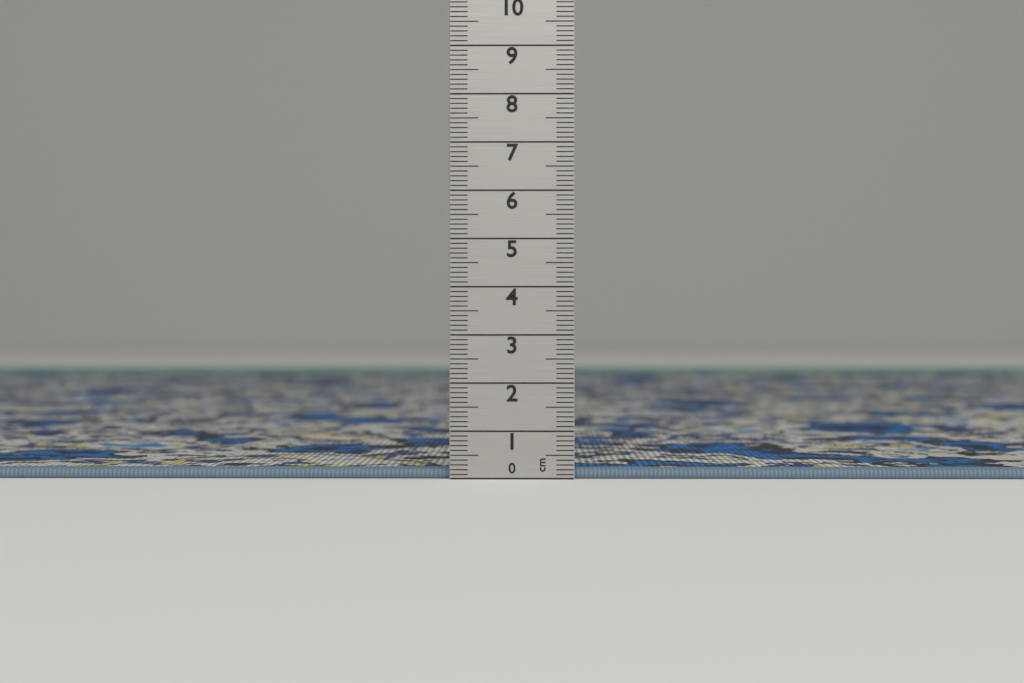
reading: 0.2 cm
